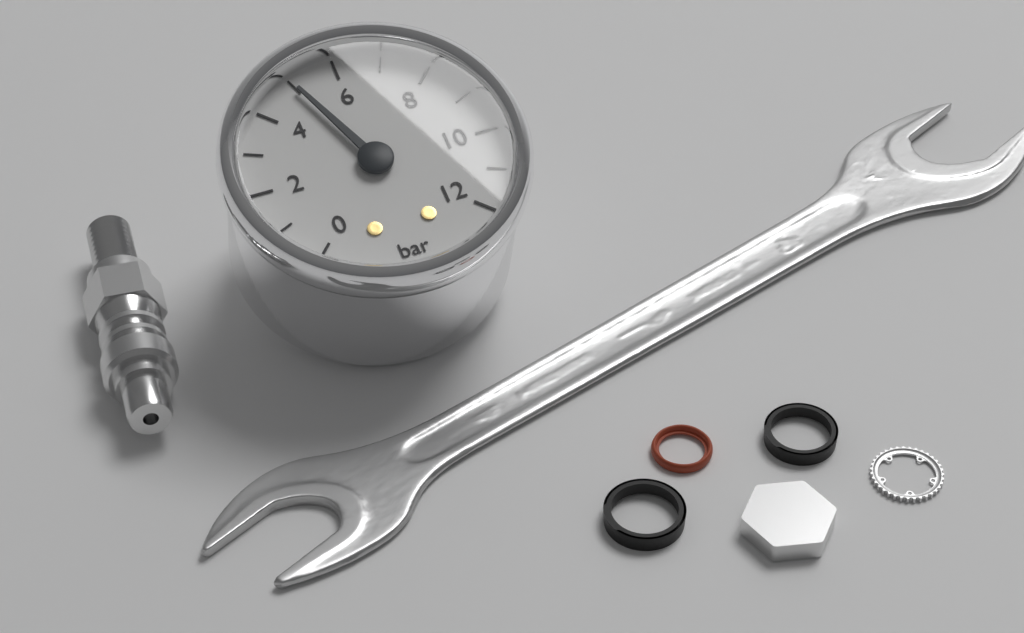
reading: 5 bar
